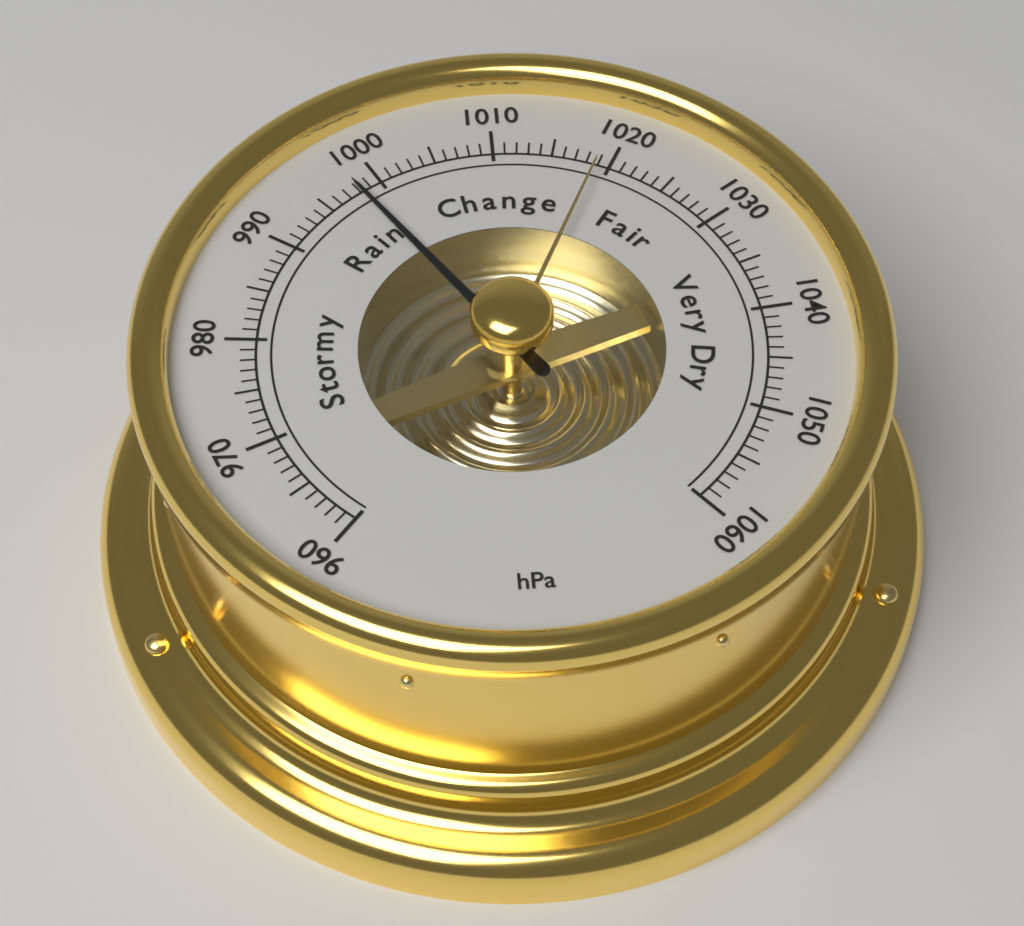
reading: 998 hPa
